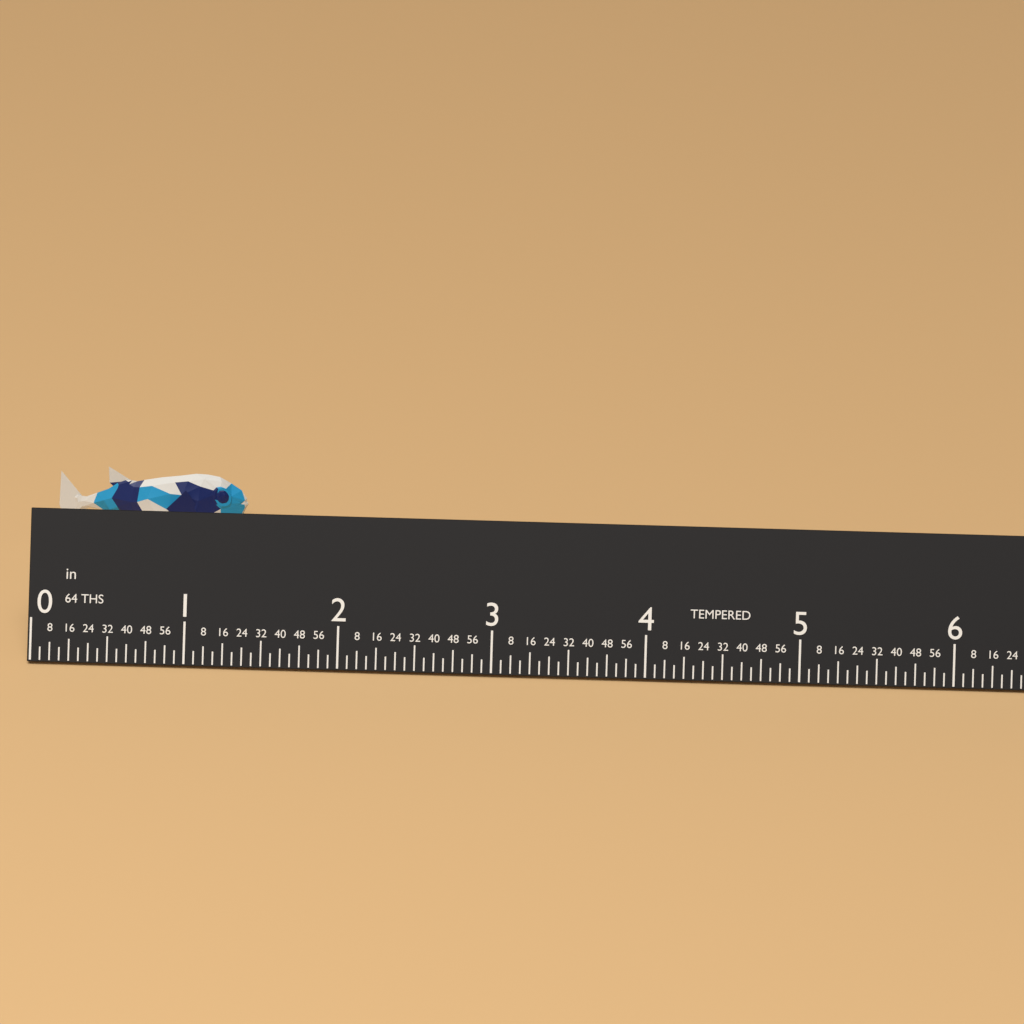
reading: 1.2500 in
